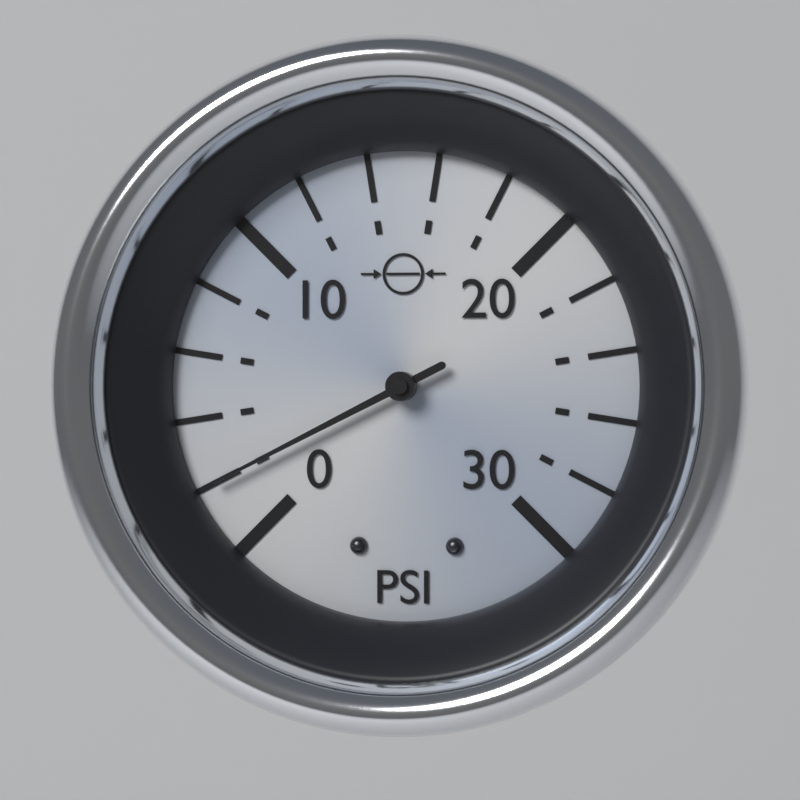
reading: 2 psi
